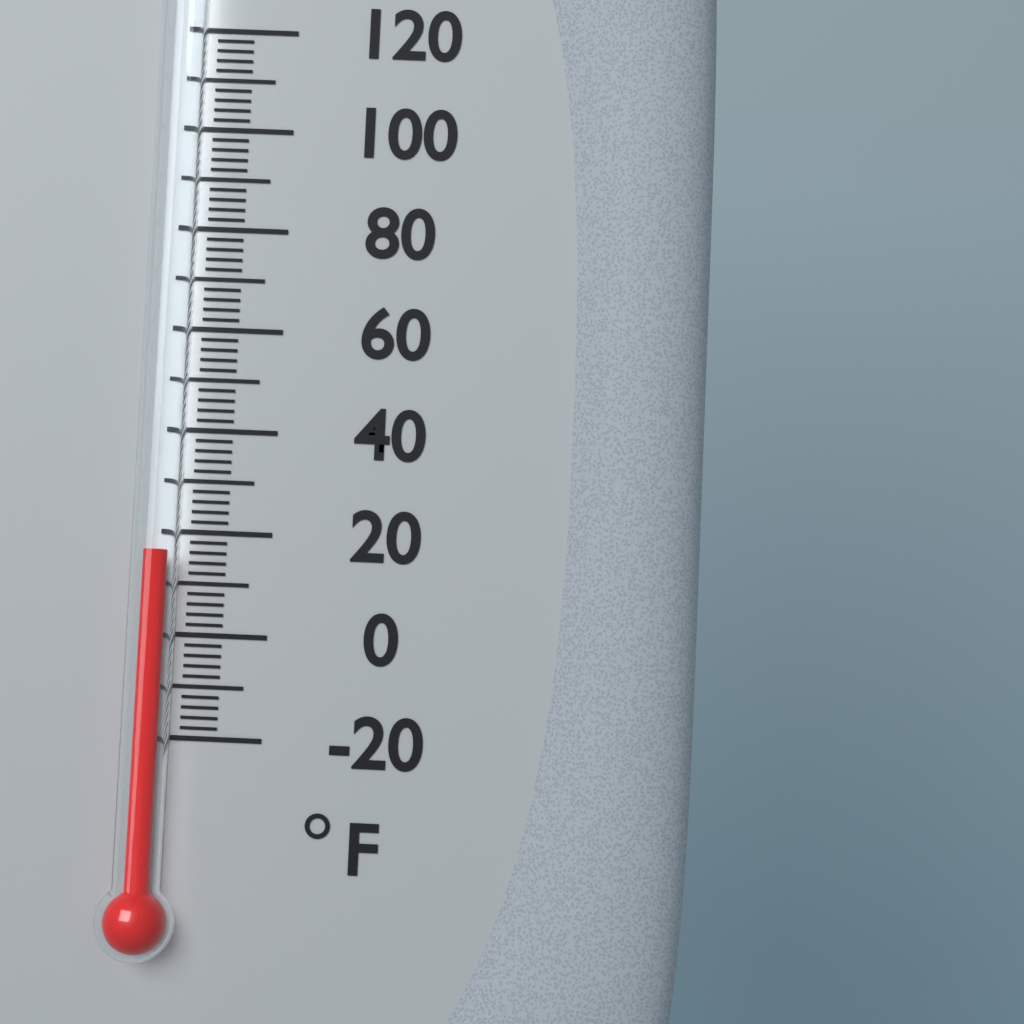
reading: 16 °F
